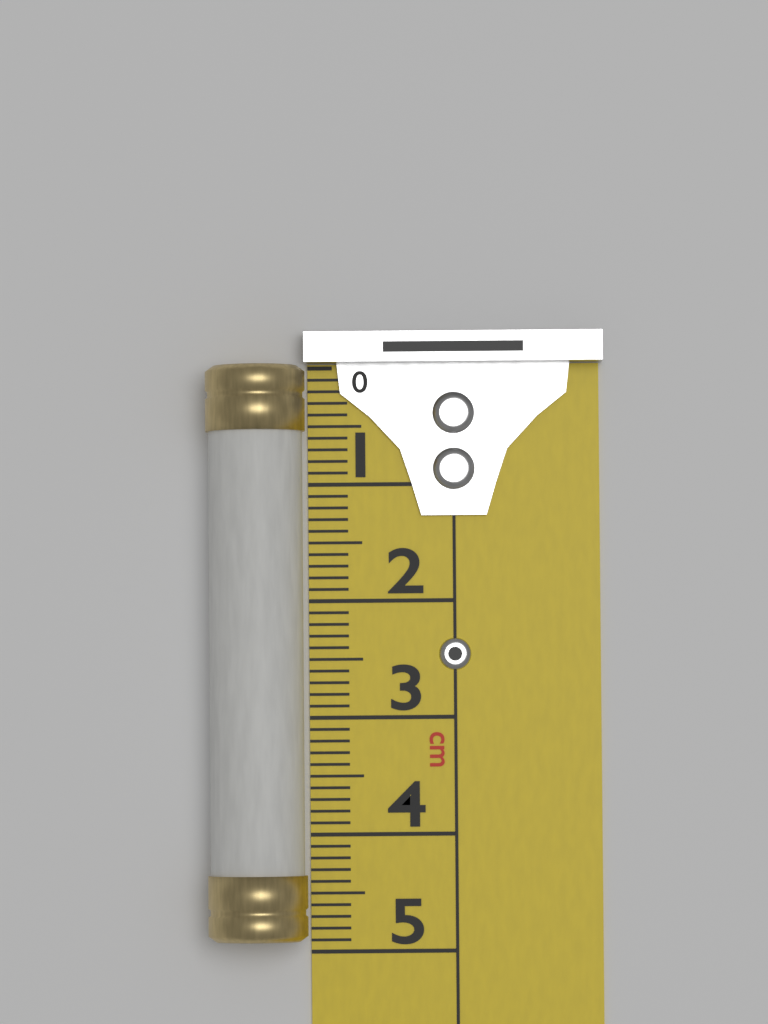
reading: 4.9 cm
